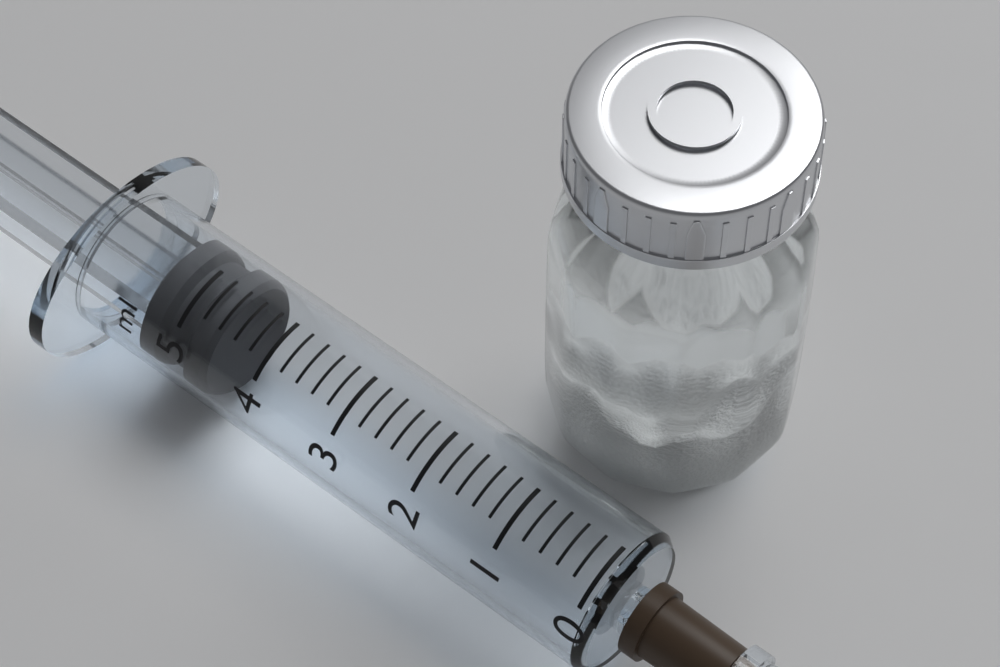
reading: 4.6 ml
